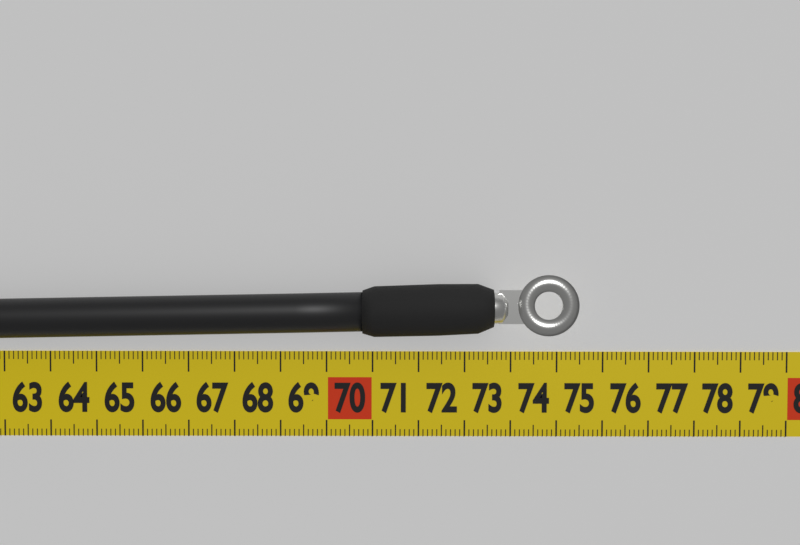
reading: 75.4 cm
